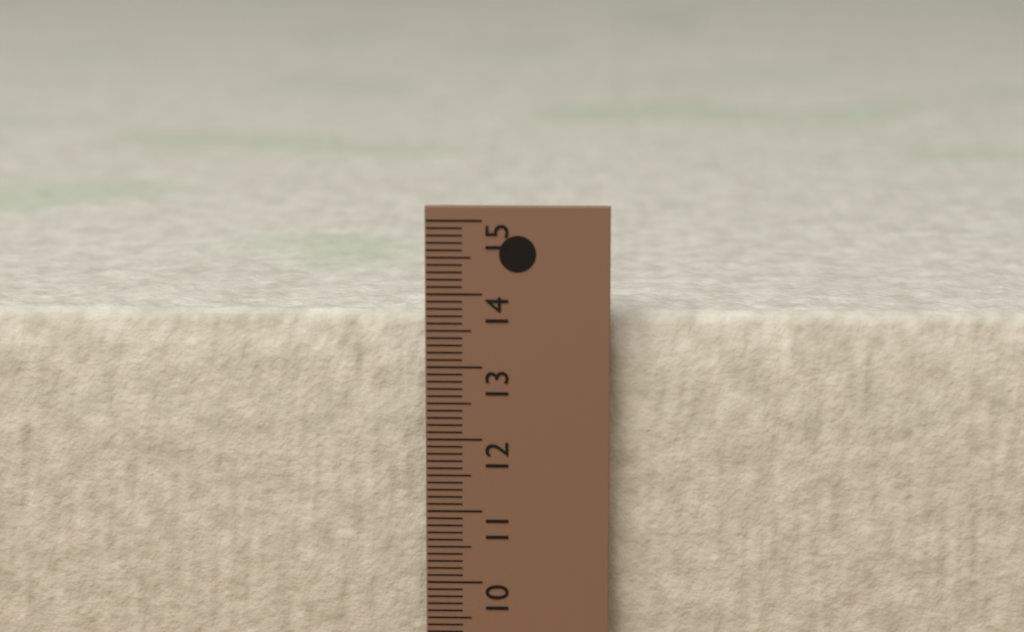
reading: 13.7 cm
